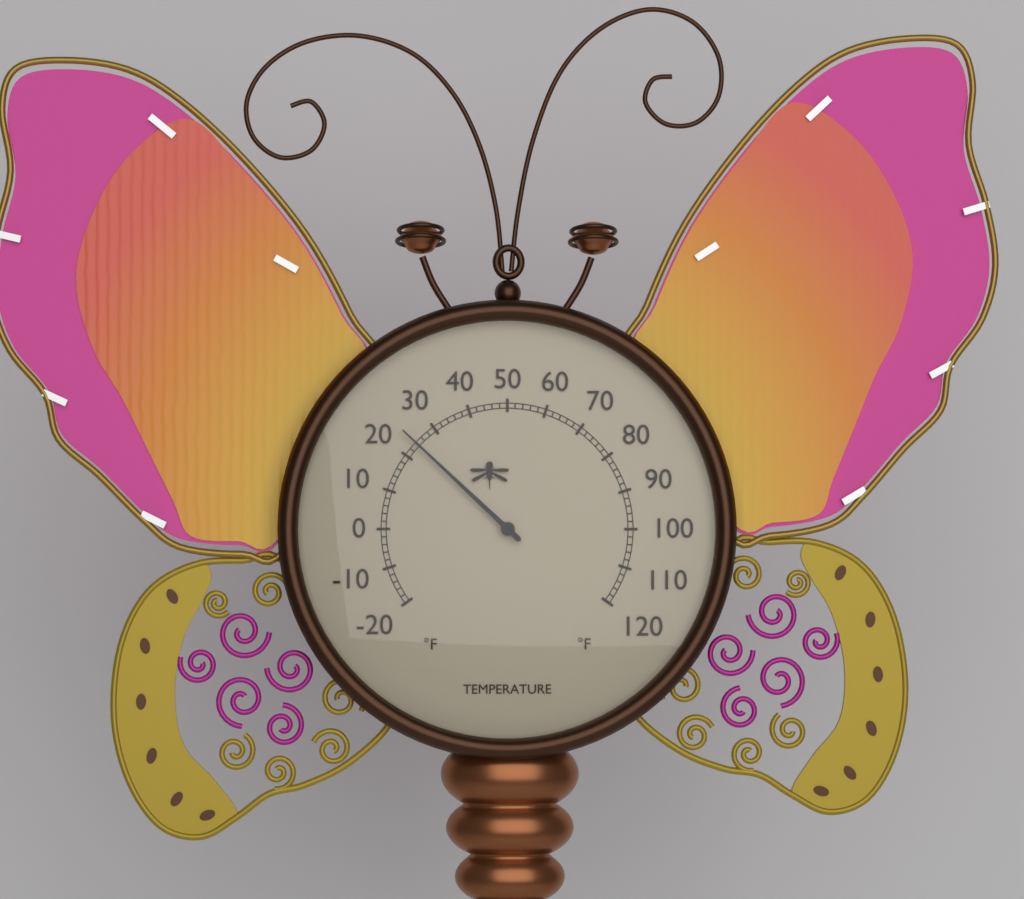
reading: 24 °F
